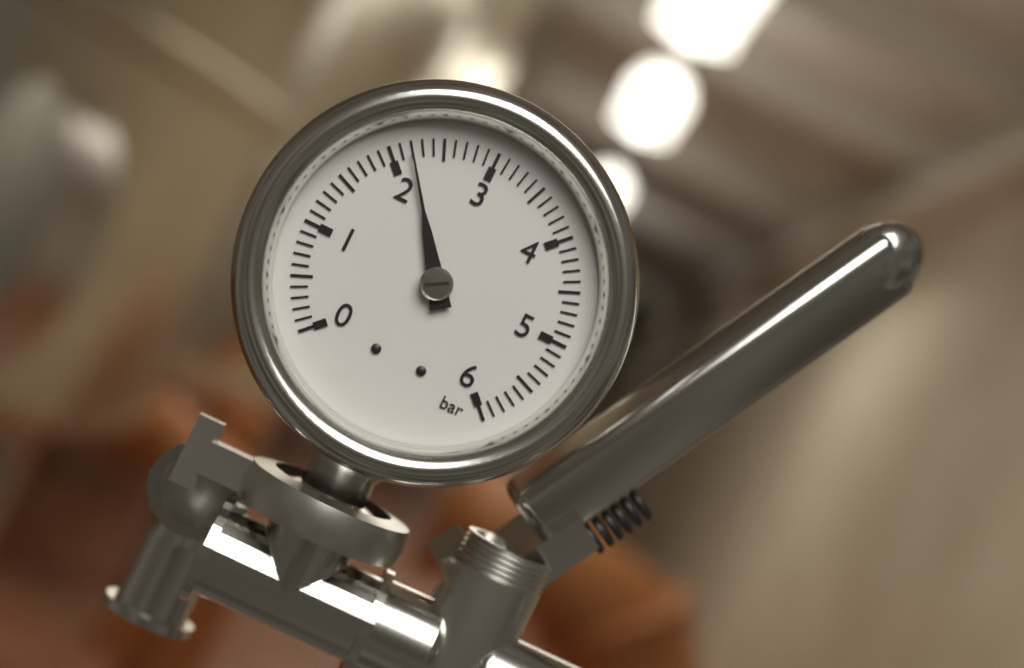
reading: 2.2 bar
